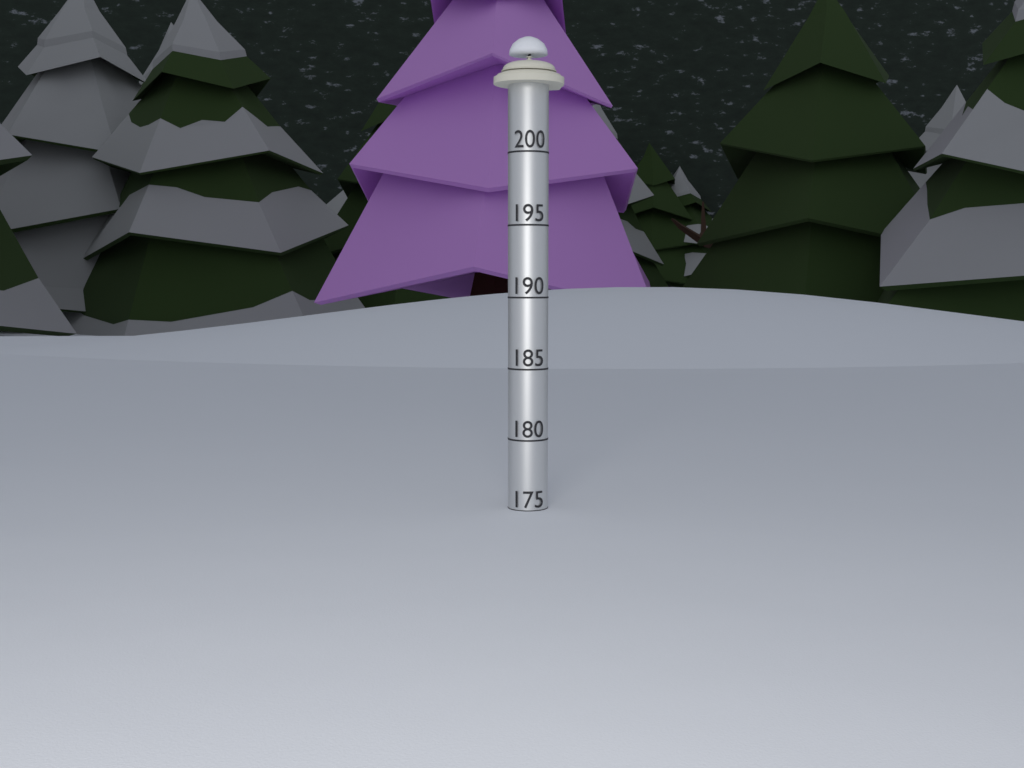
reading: 175 (no unit)
